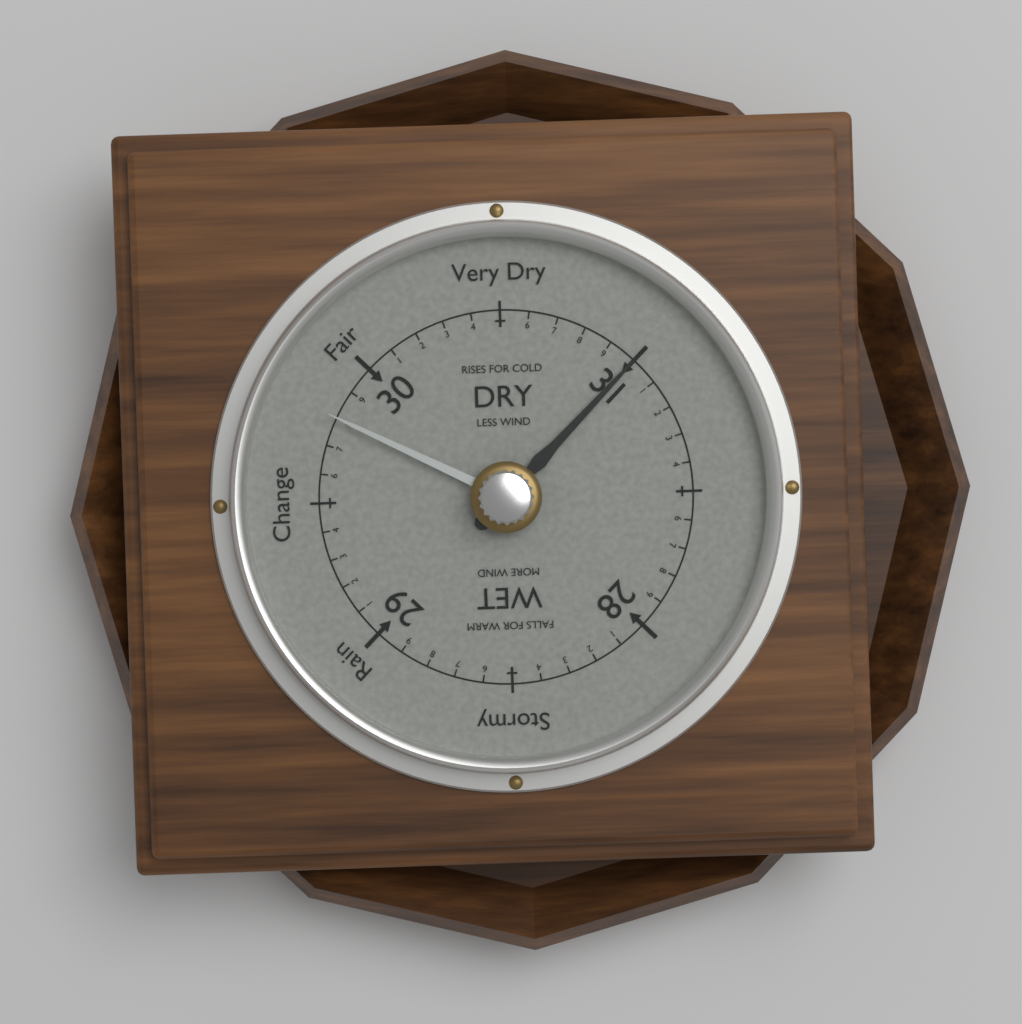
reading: 31.0 (no unit)
